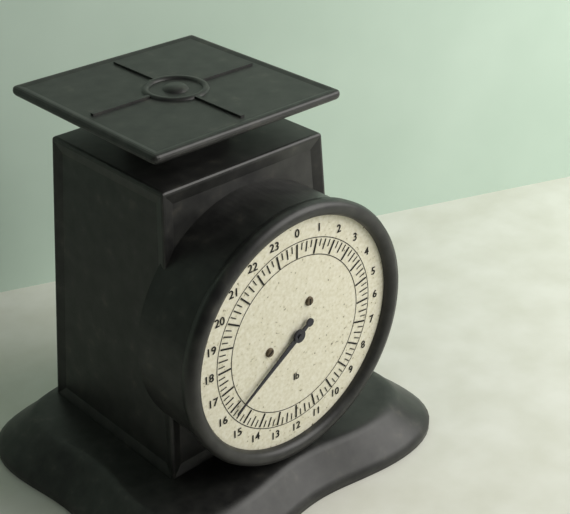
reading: 15.75 lb
